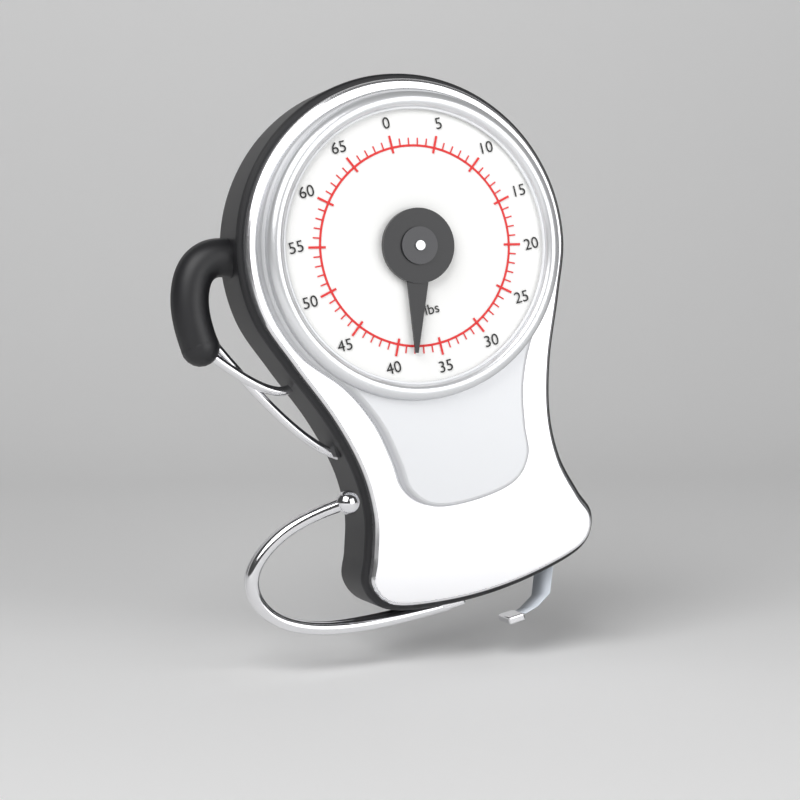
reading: 38 lbs
